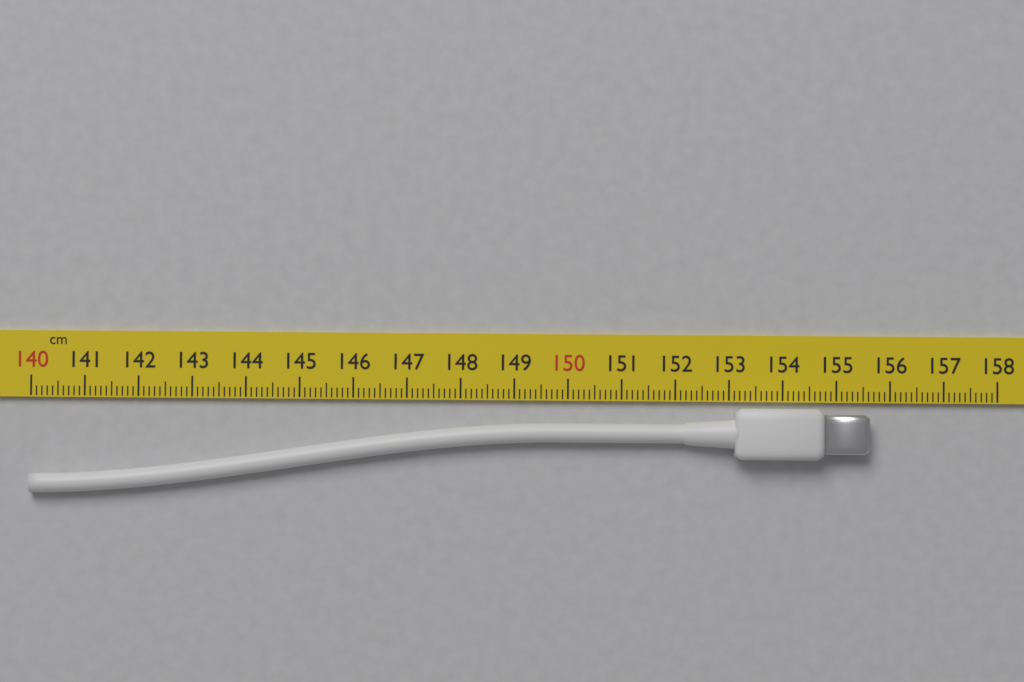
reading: 155.6 cm
